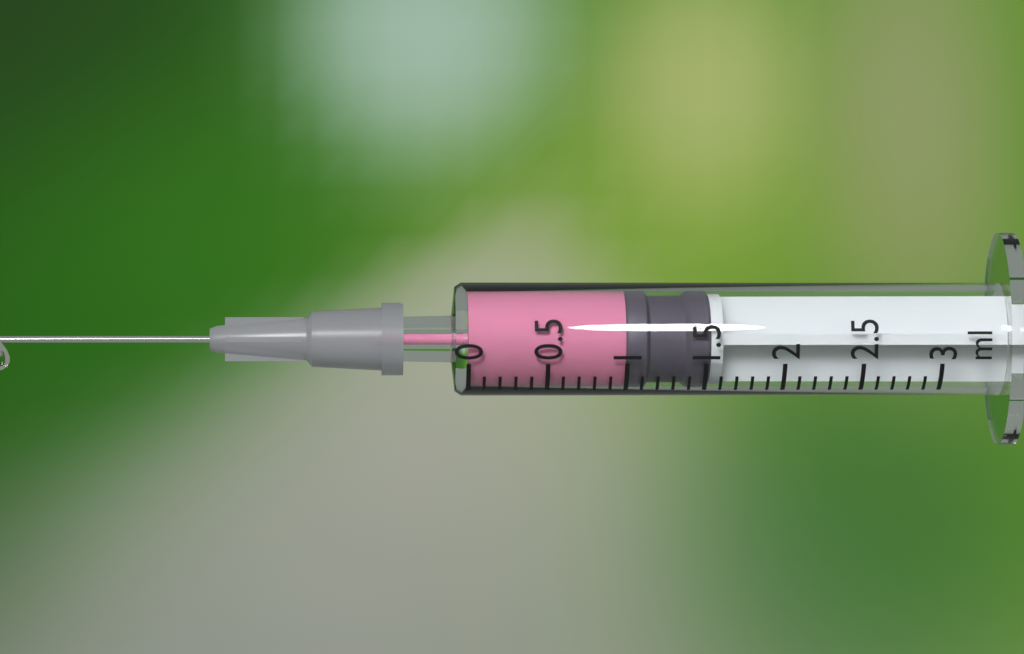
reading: 1.0 ml
